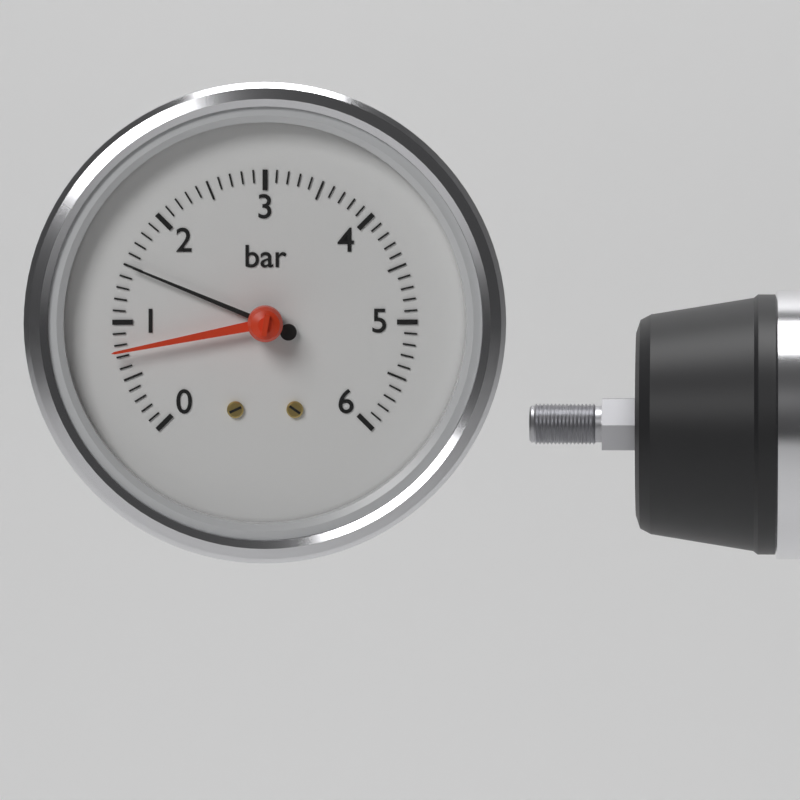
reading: 1.5 bar
